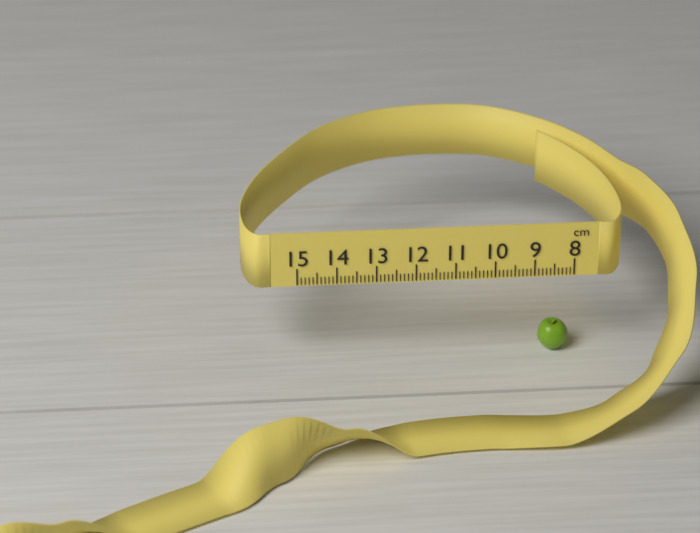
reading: 8.8 cm
